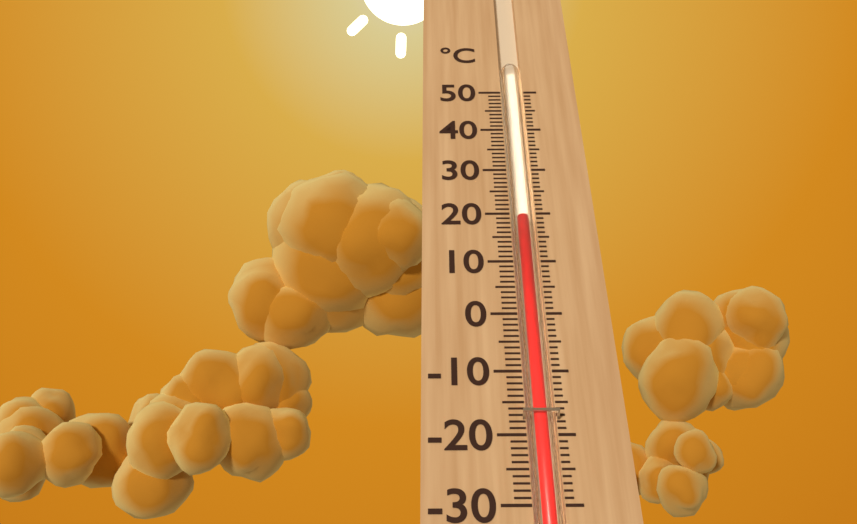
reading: 19 °C
